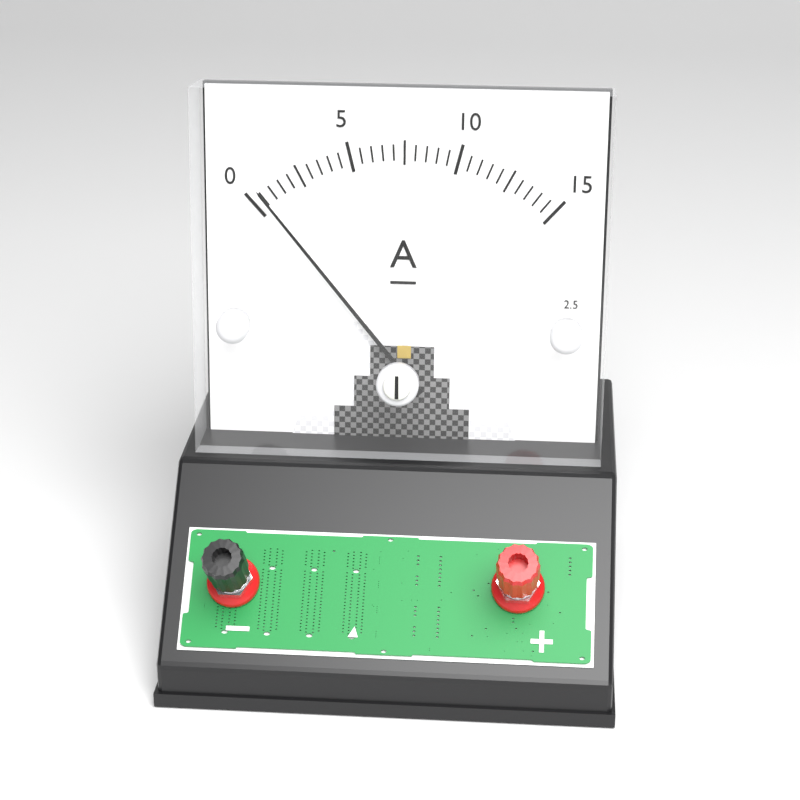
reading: 0.5 A
